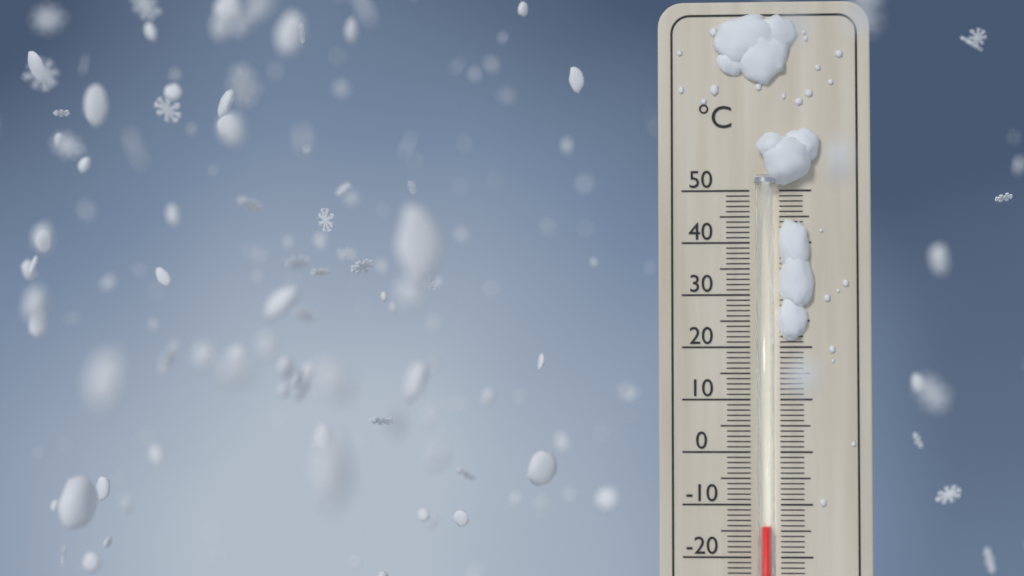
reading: -14 °C
